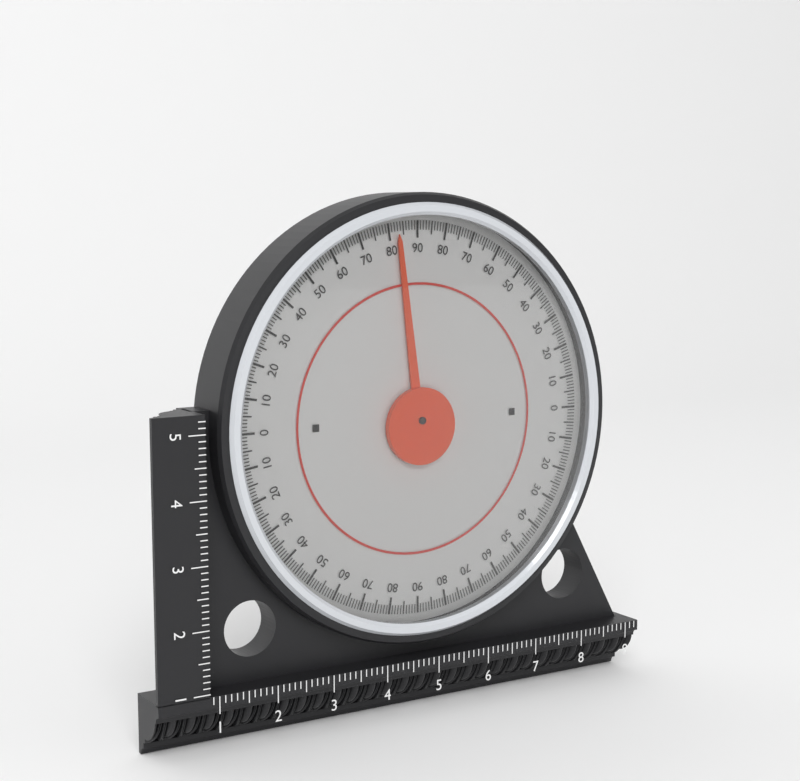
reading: 83 (no unit)
